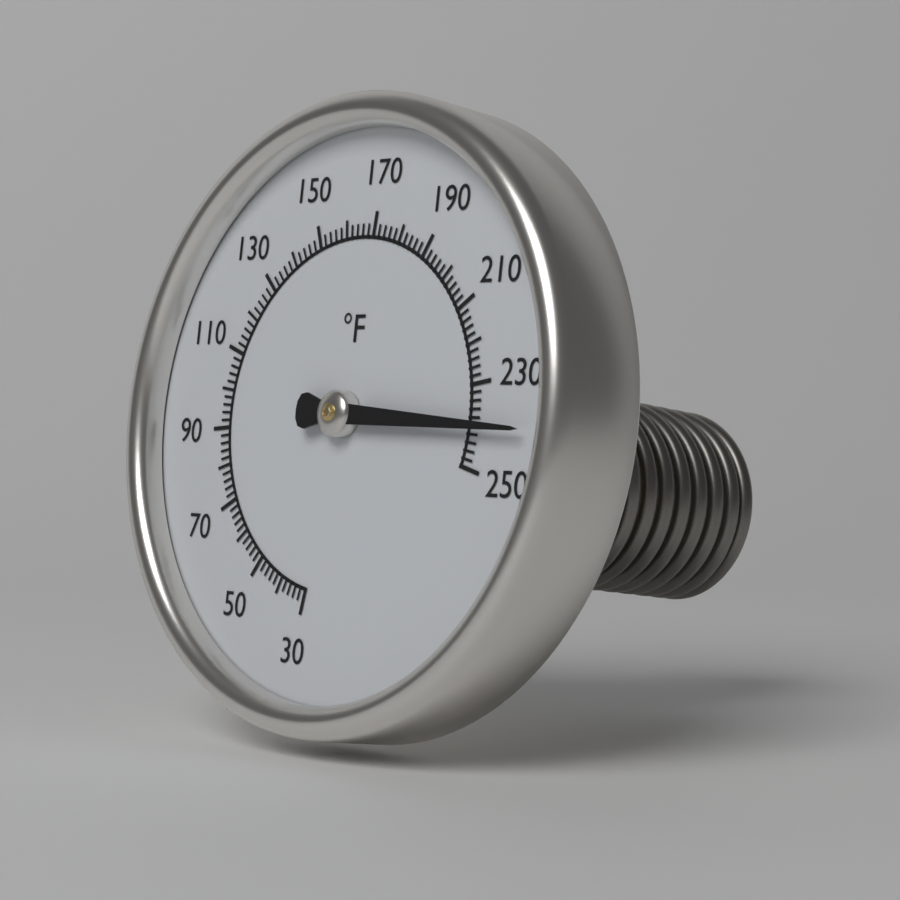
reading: 240 °F
